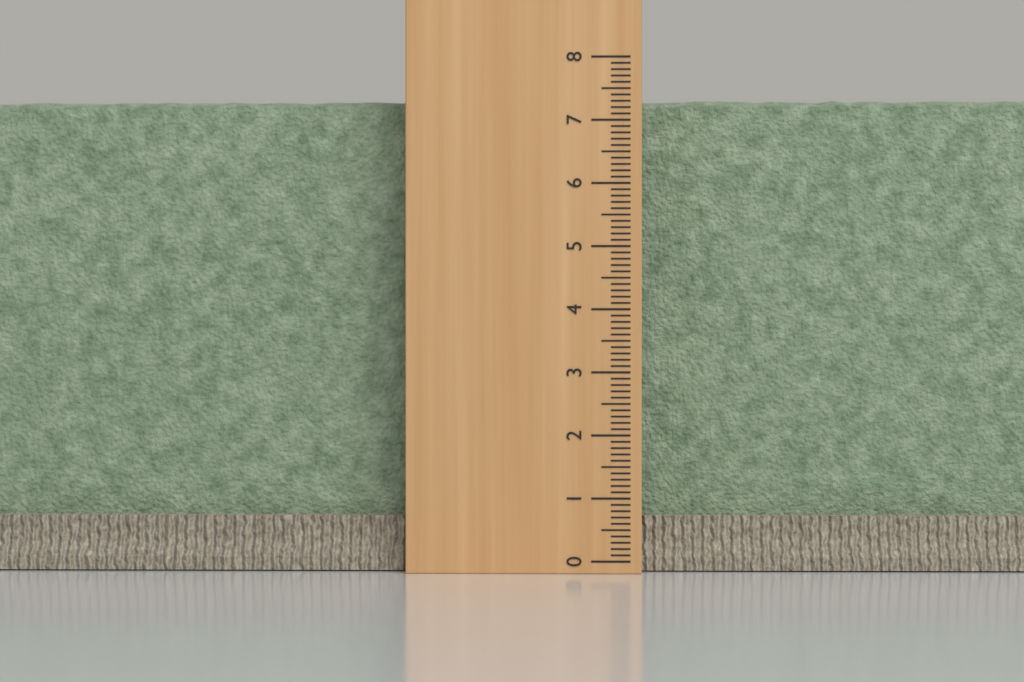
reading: 7.4 (no unit)
